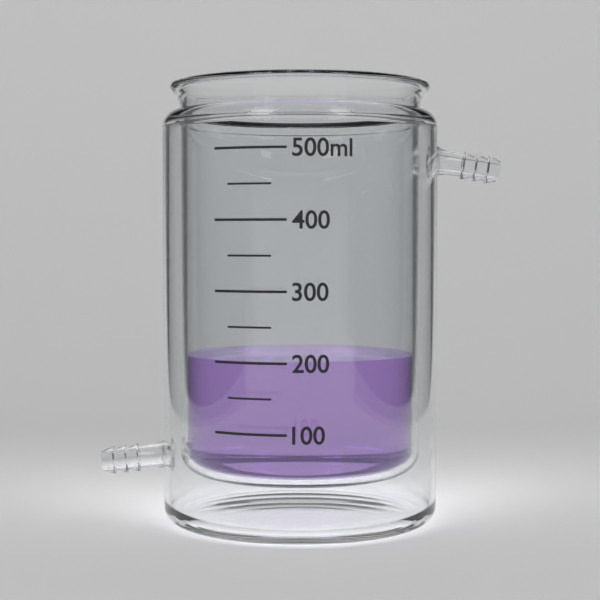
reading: 200 ml
